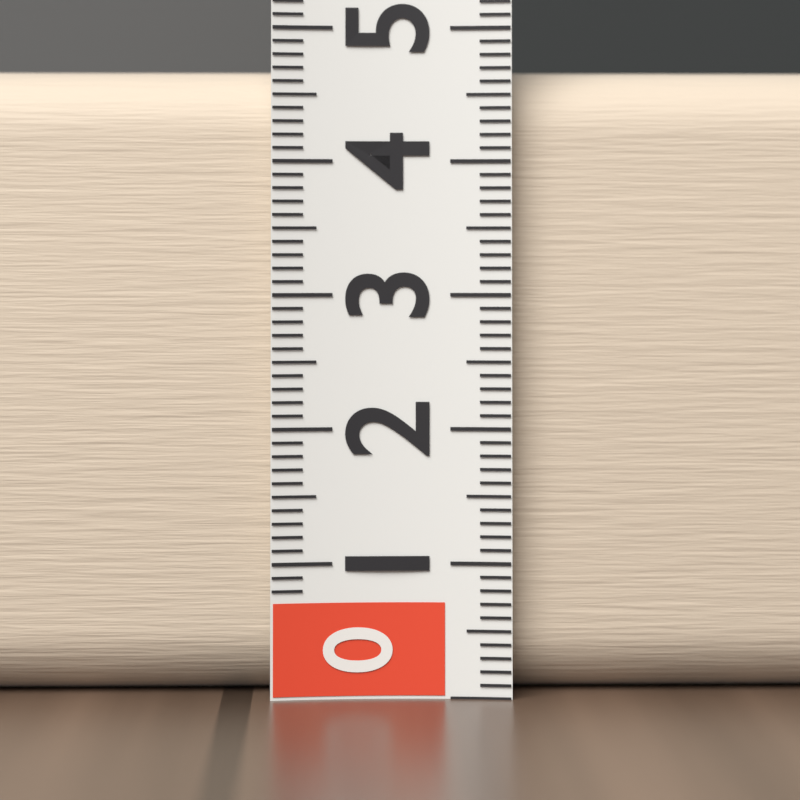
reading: 4.7 (no unit)
